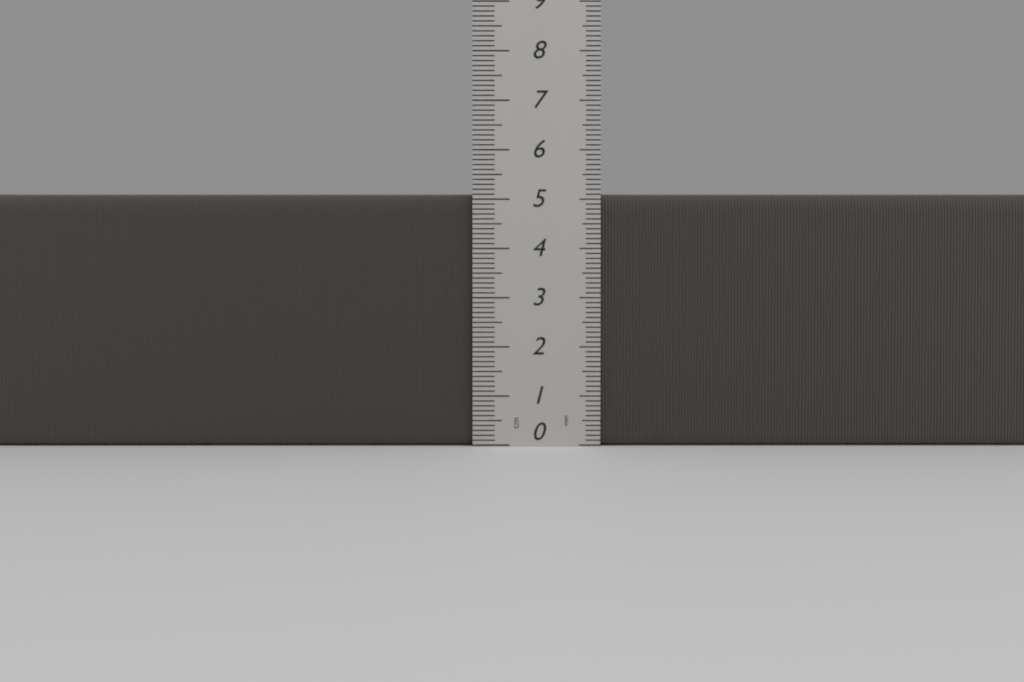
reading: 5.1 cm
